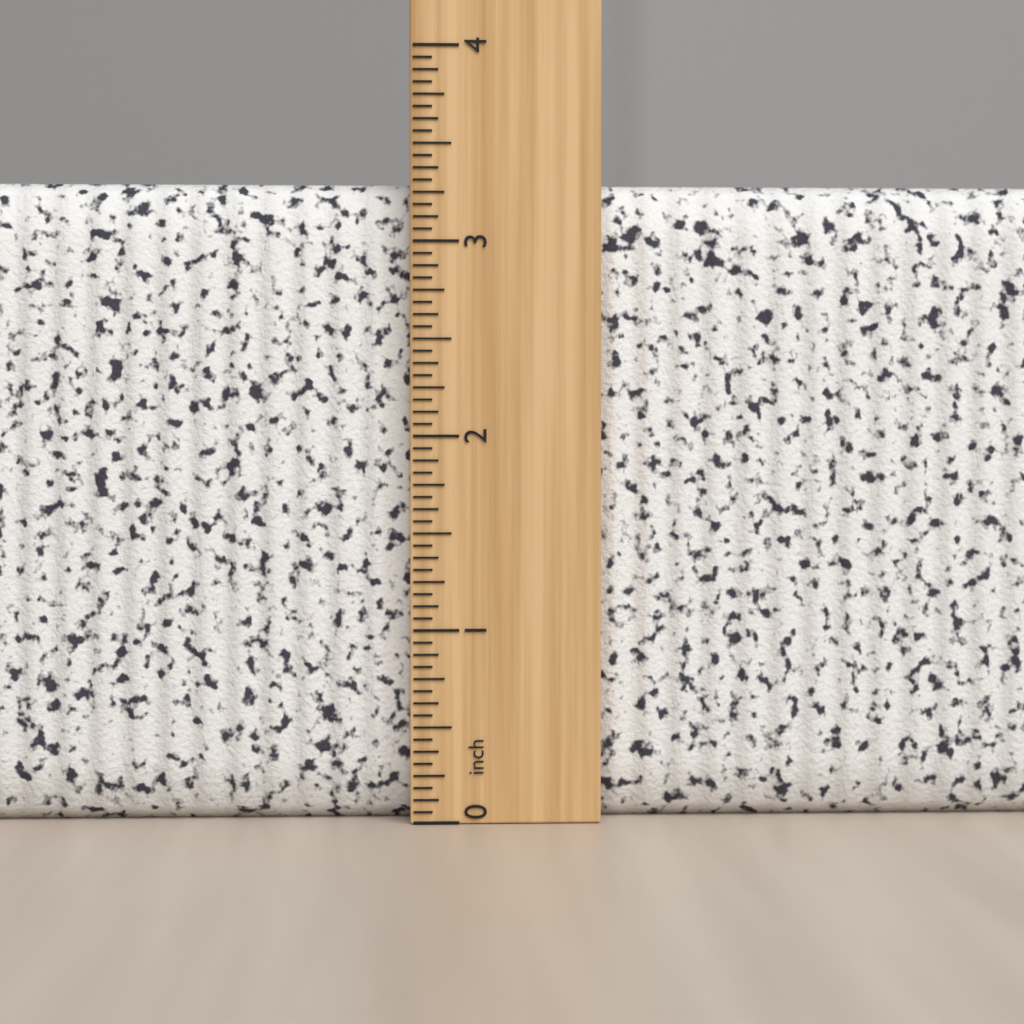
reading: 3.3125 inch
